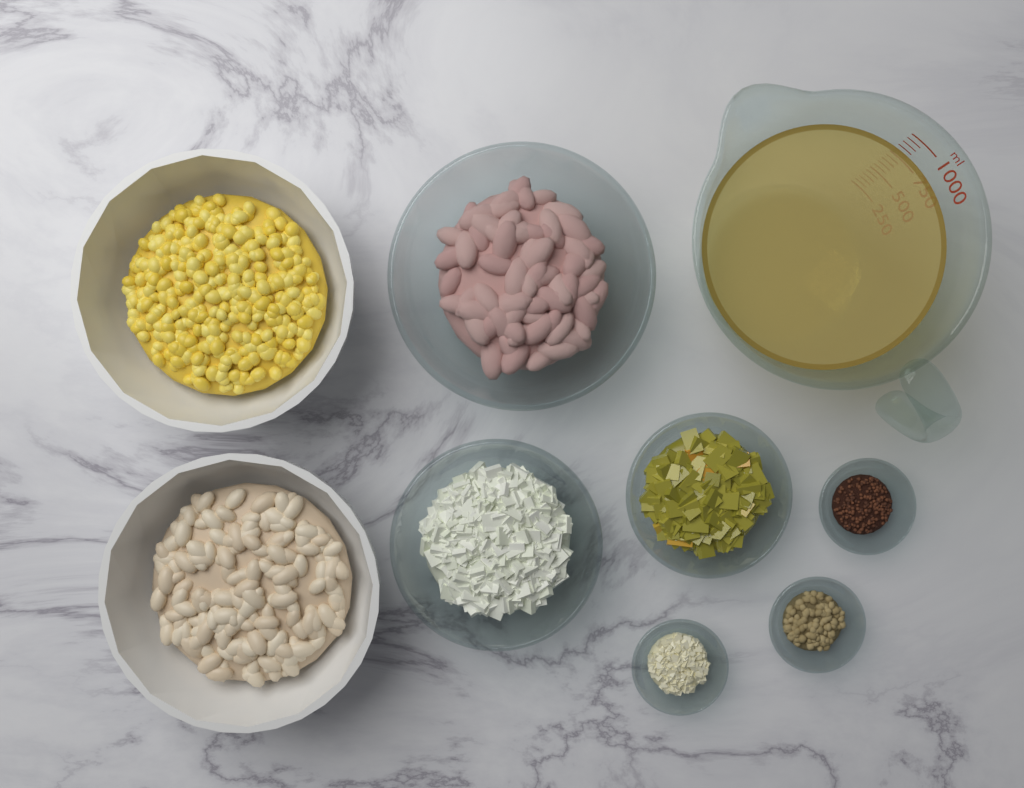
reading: 900 ml
